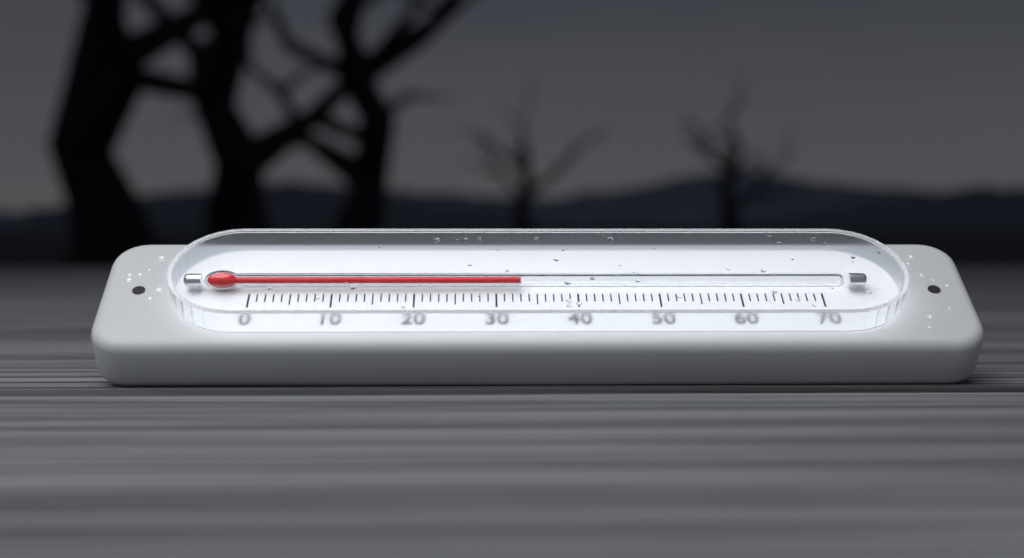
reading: 33 (no unit)
